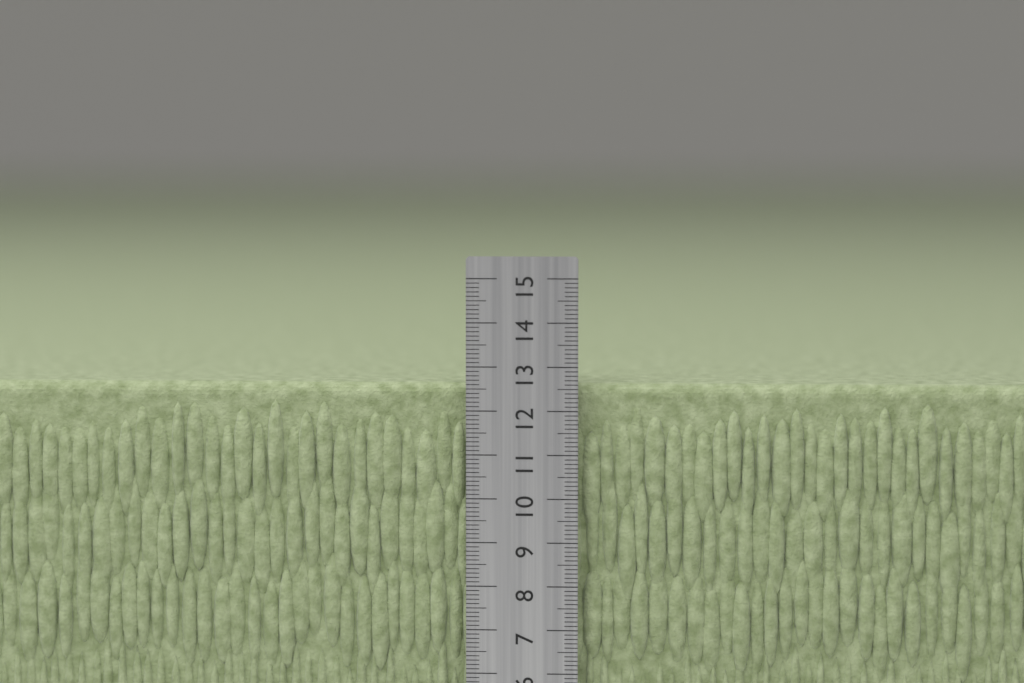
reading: 12.6 cm
